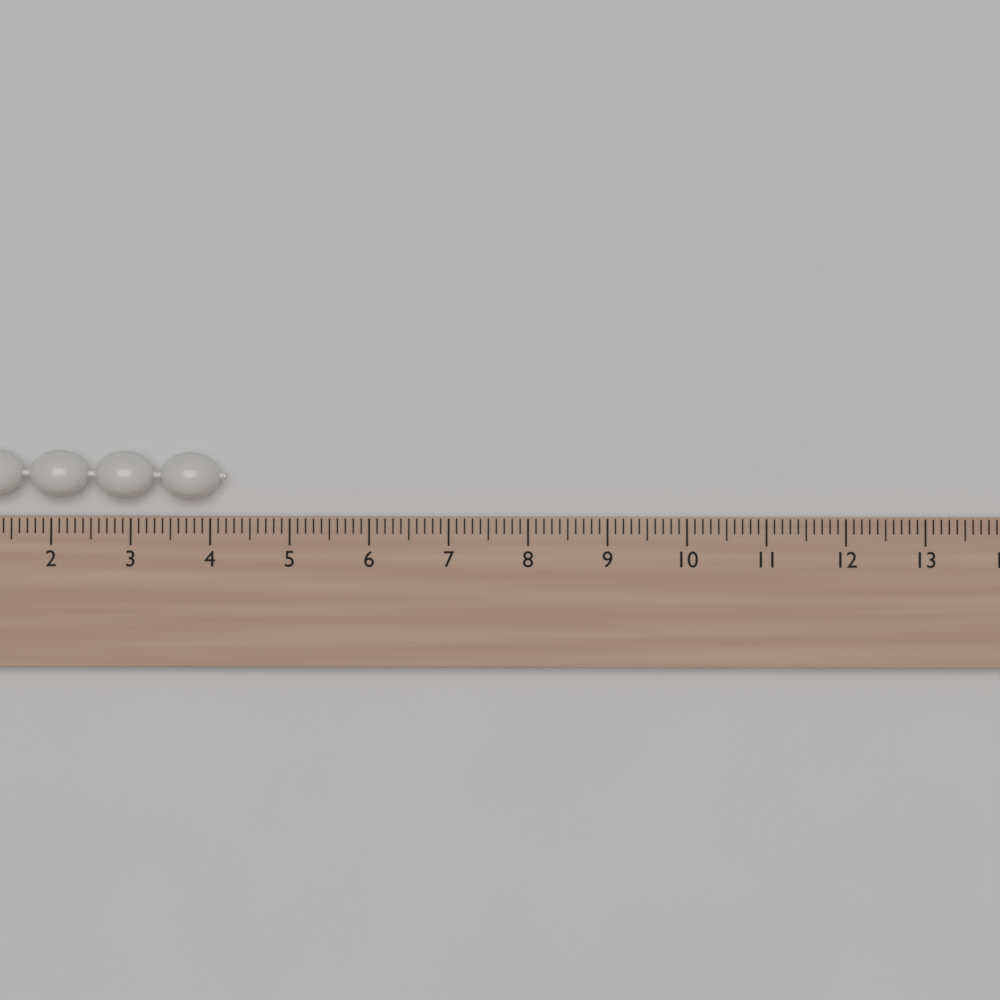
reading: 4.2 (no unit)
